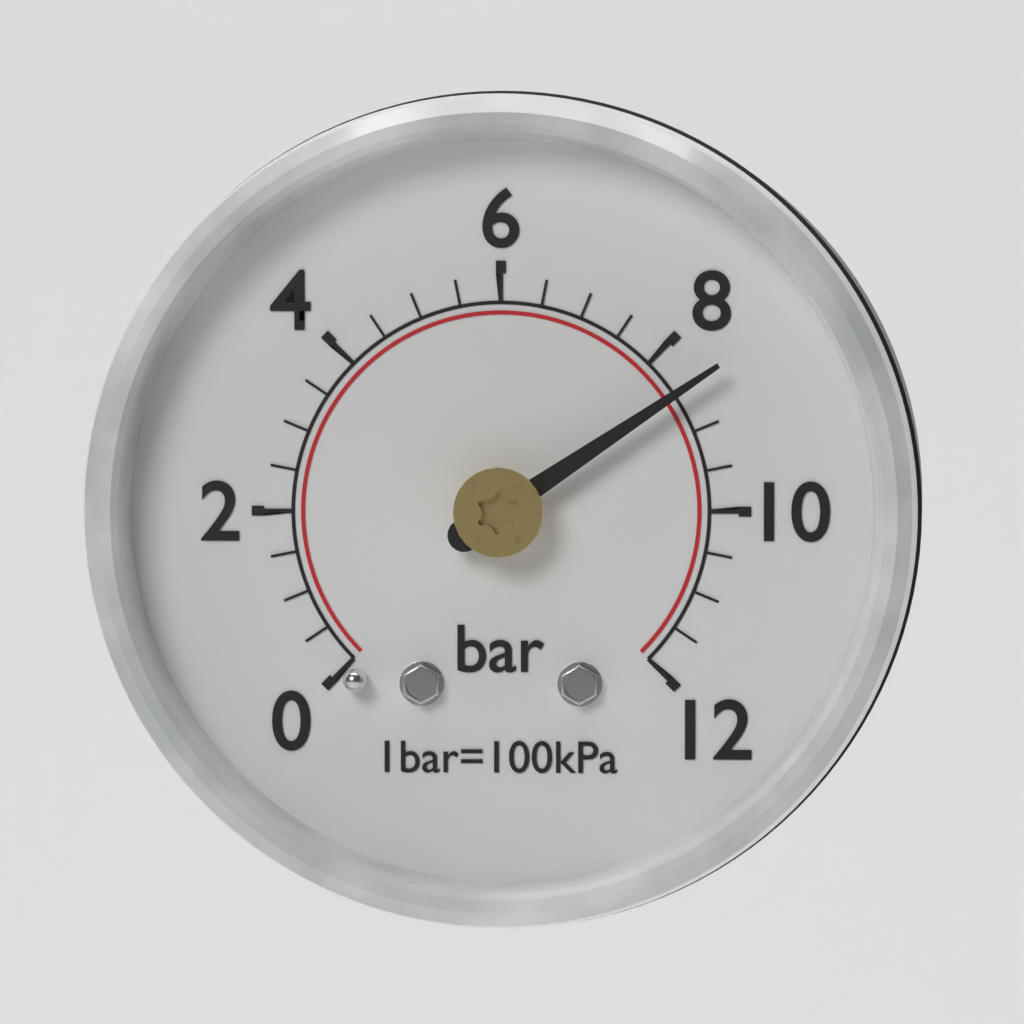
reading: 8.5 bar
